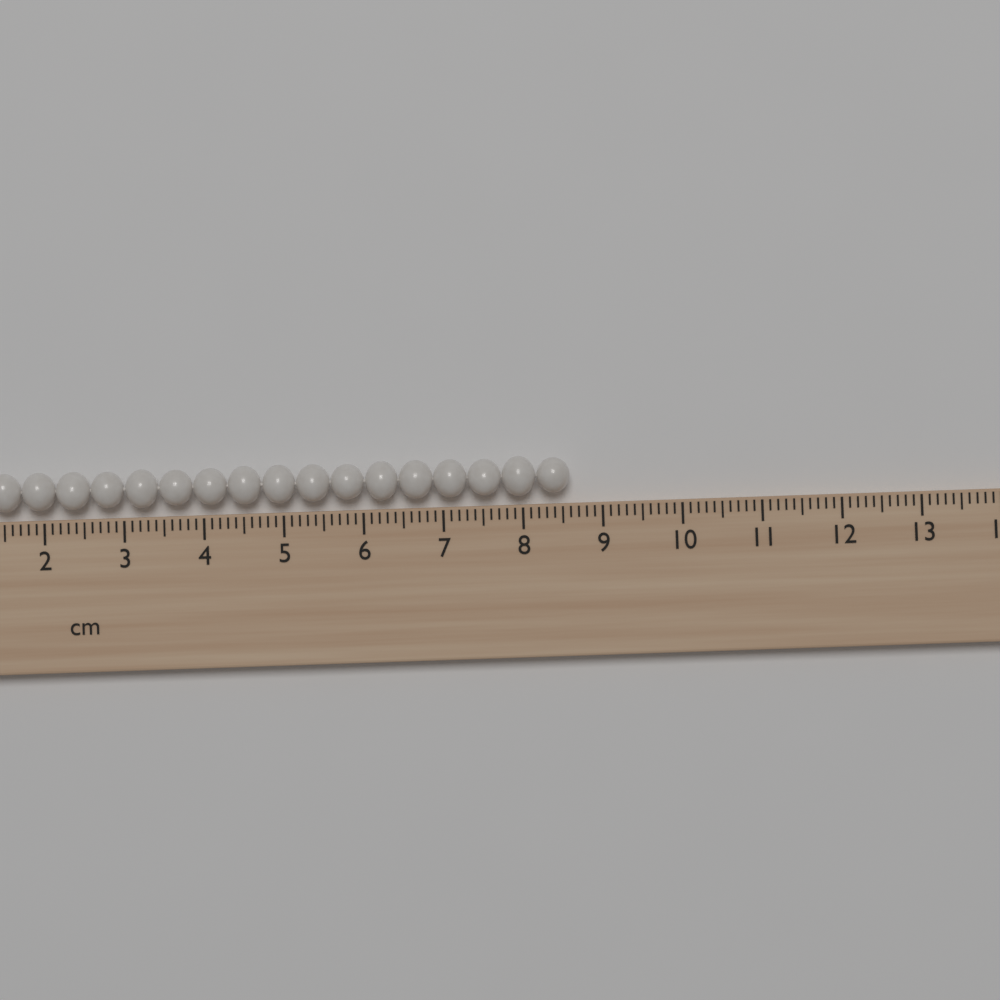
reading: 8.6 cm
